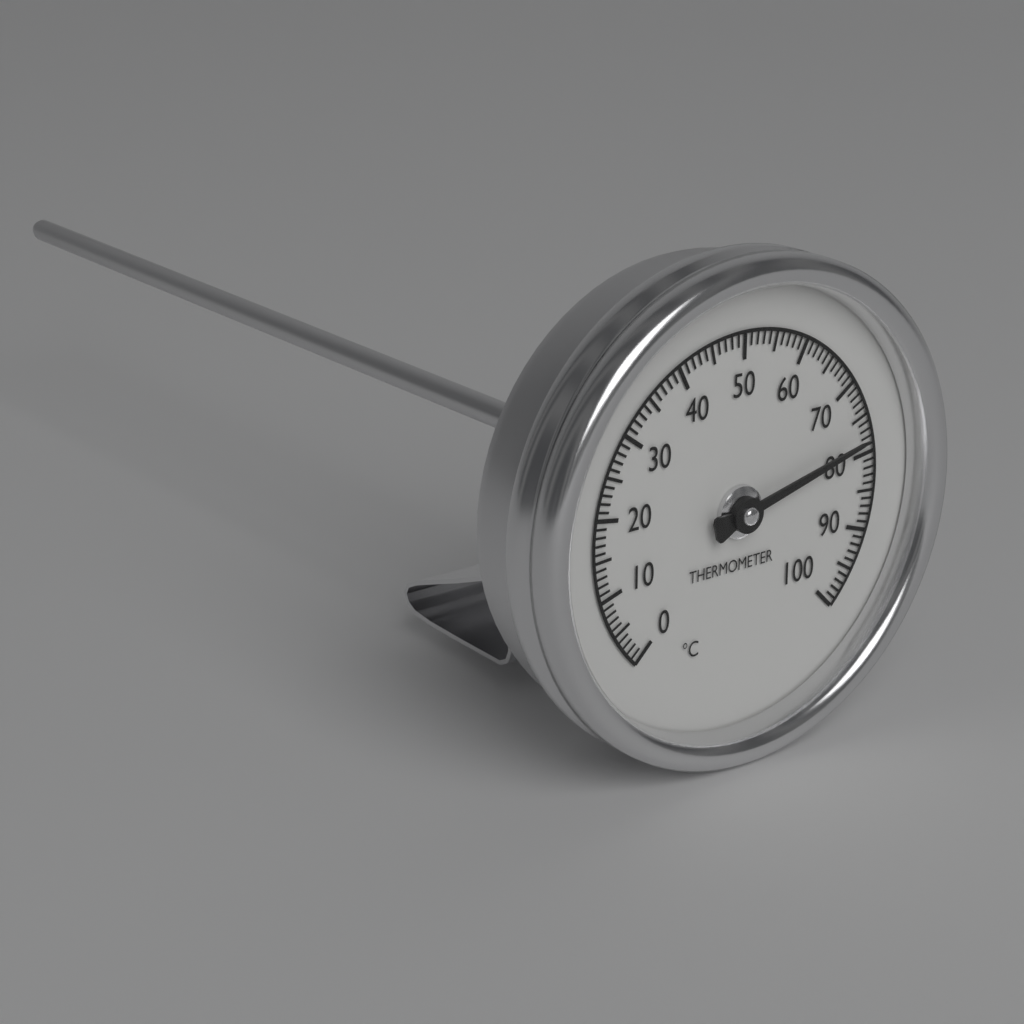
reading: 78 °C
